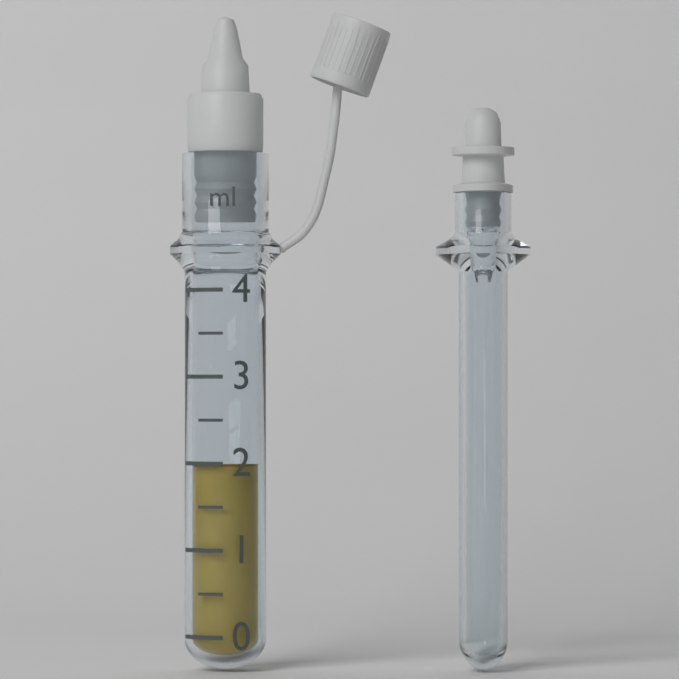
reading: 2.0 ml
